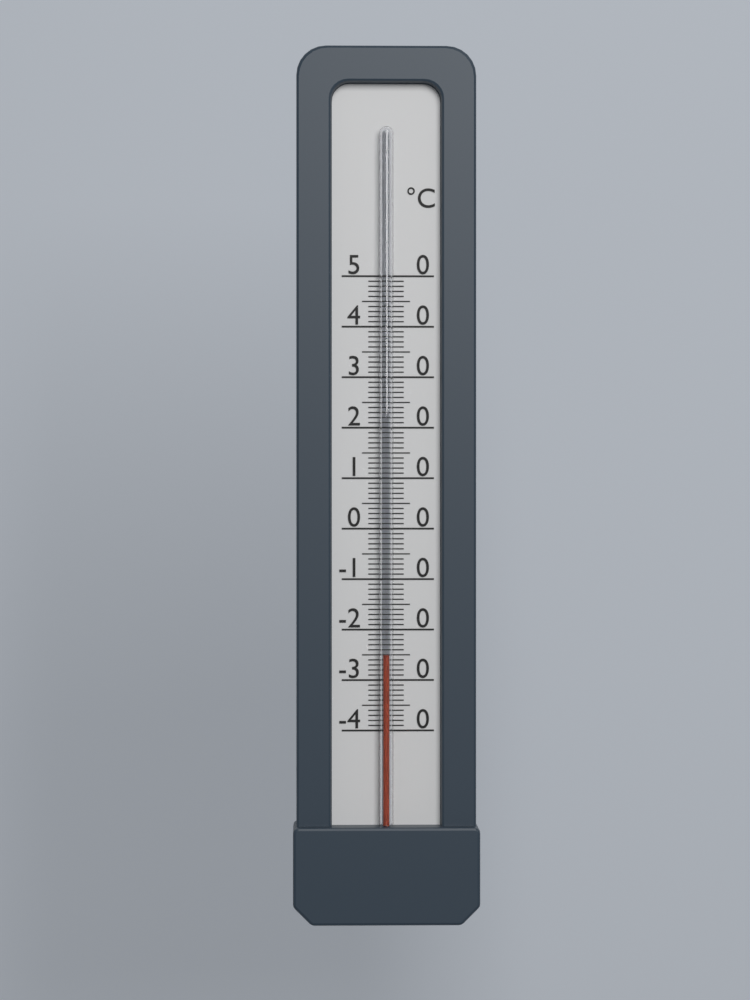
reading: -25 °C
